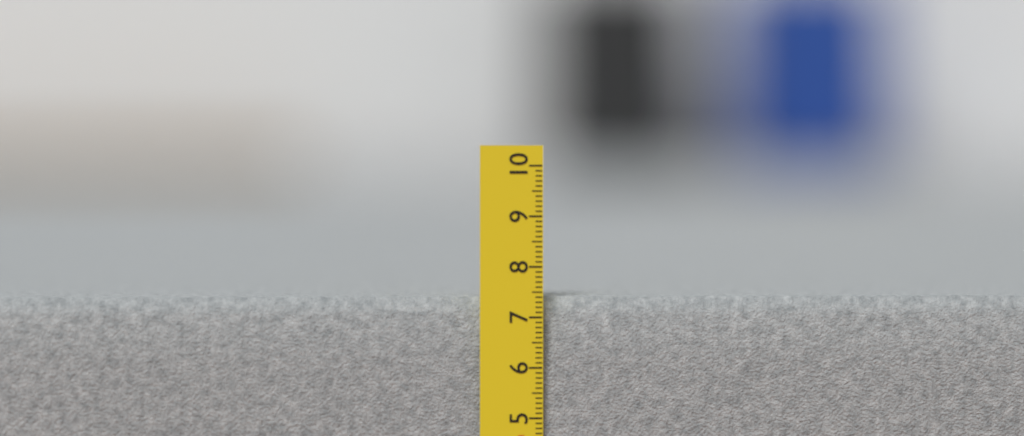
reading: 7.4 cm
